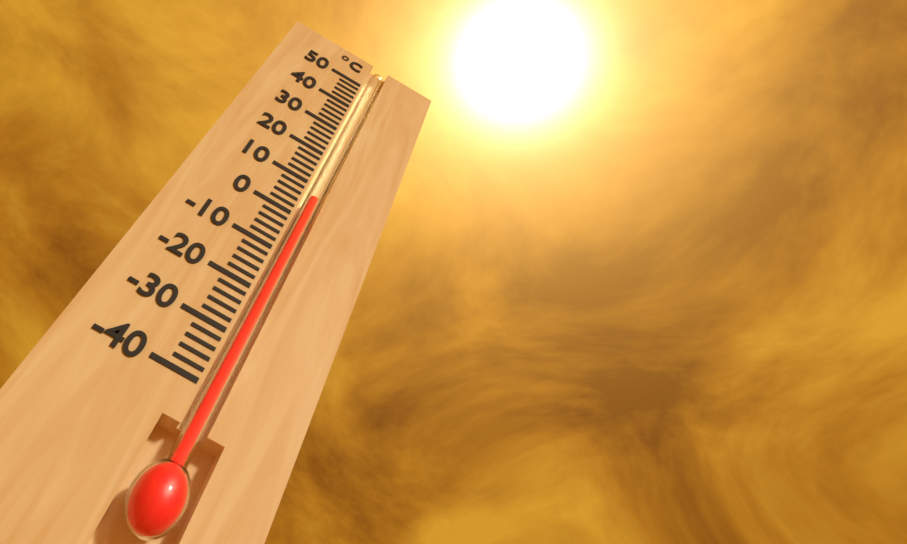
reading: 6 °C
